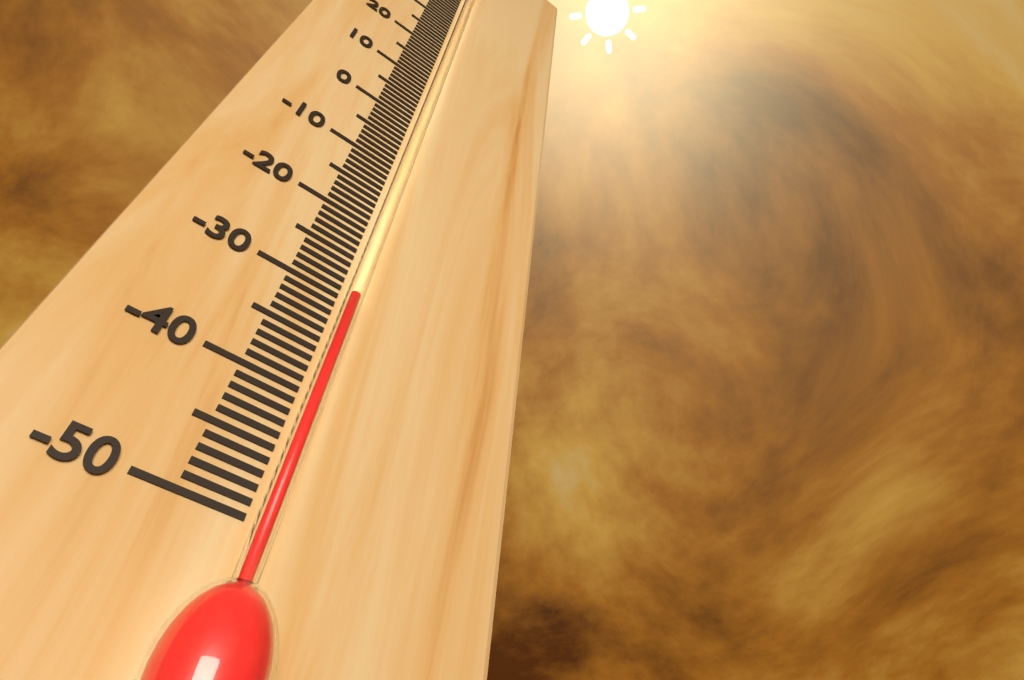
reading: -30 °C
